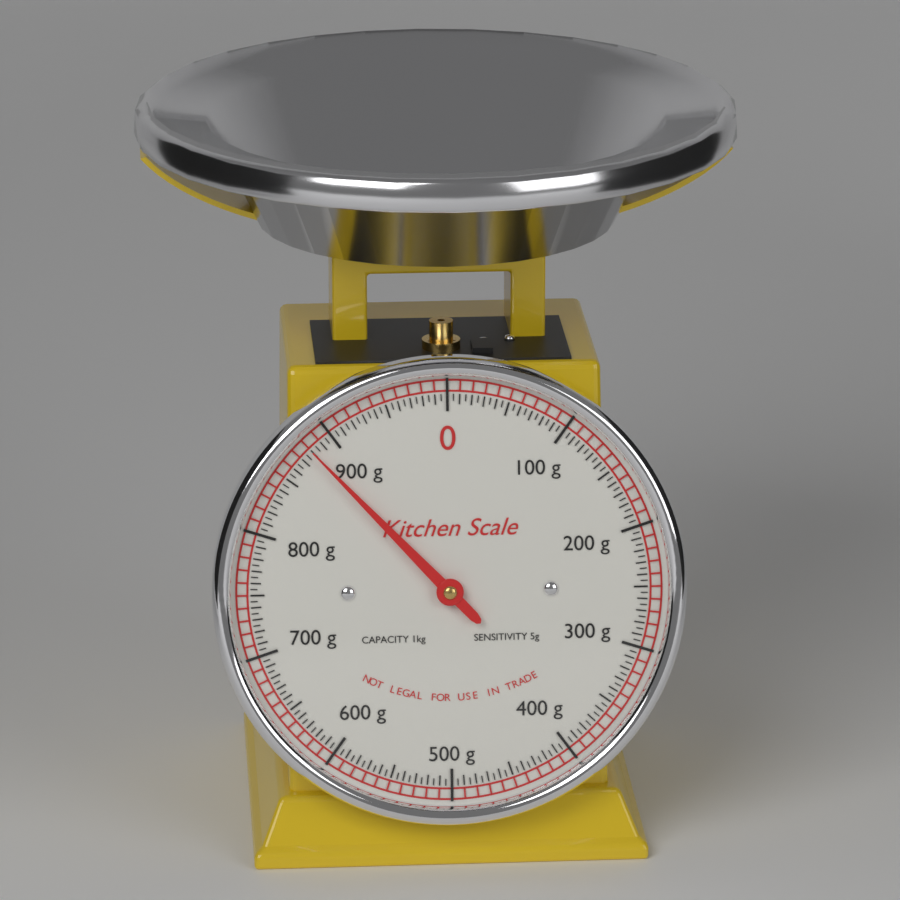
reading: 880 g
